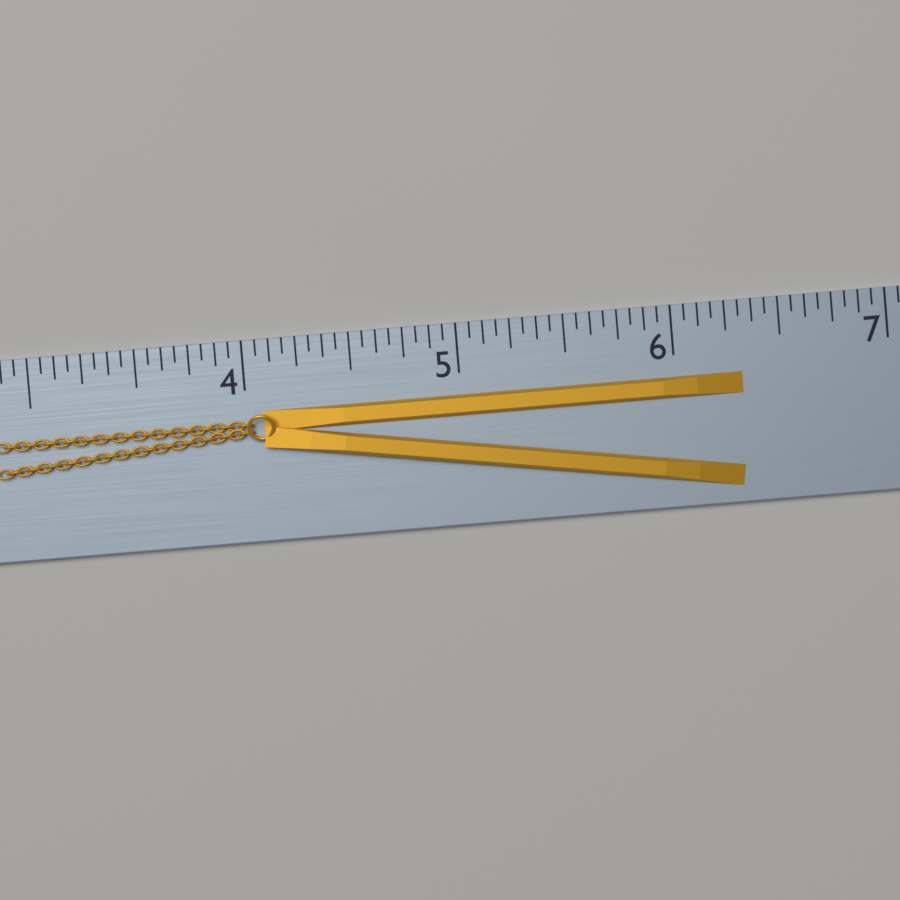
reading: 6.3125 (no unit)
